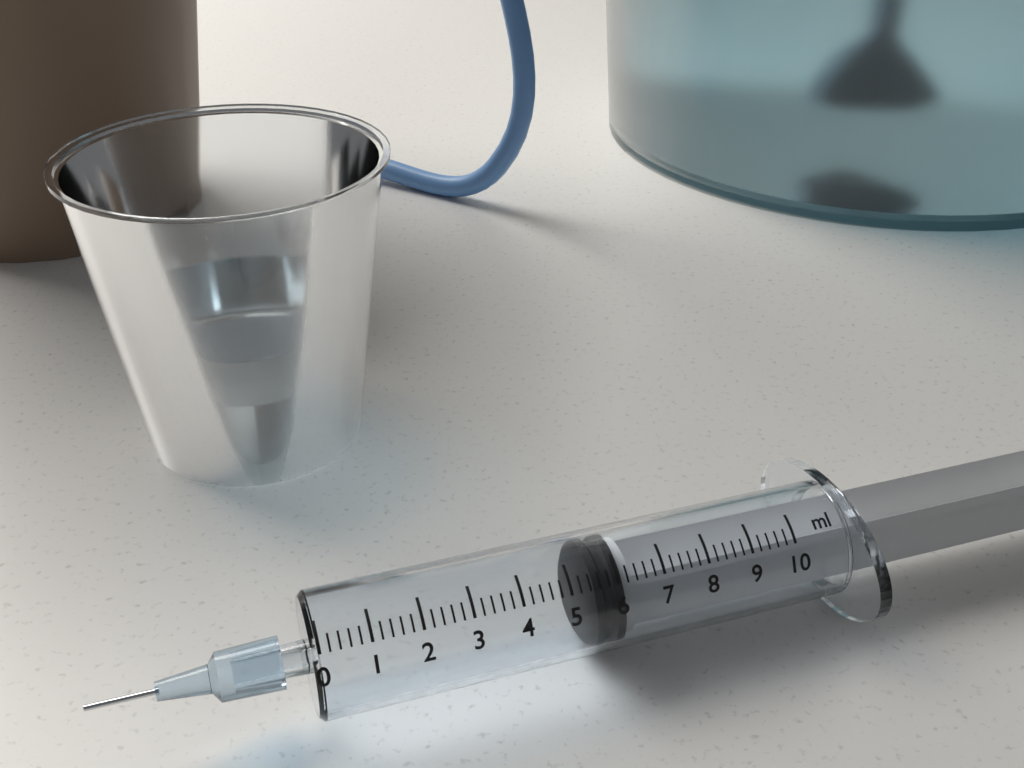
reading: 5.4 ml
